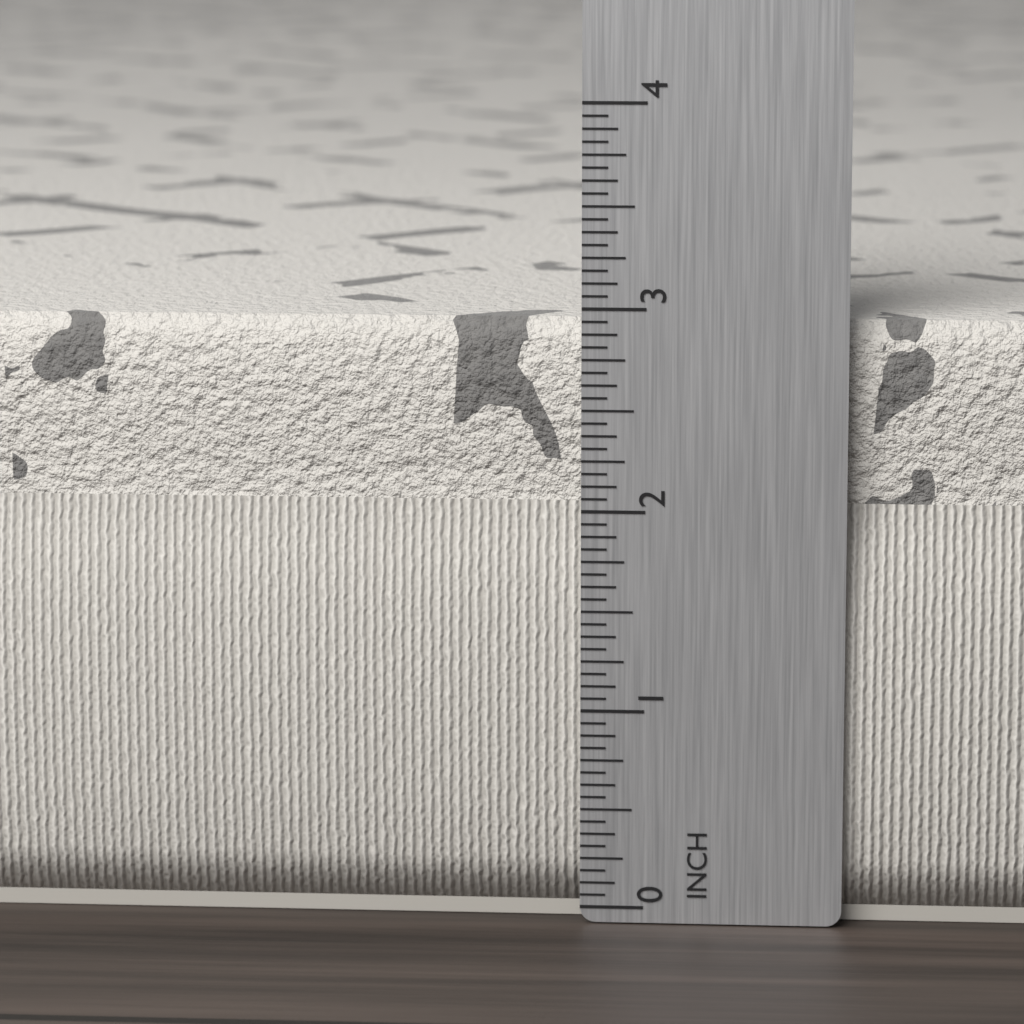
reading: 2.9375 in
